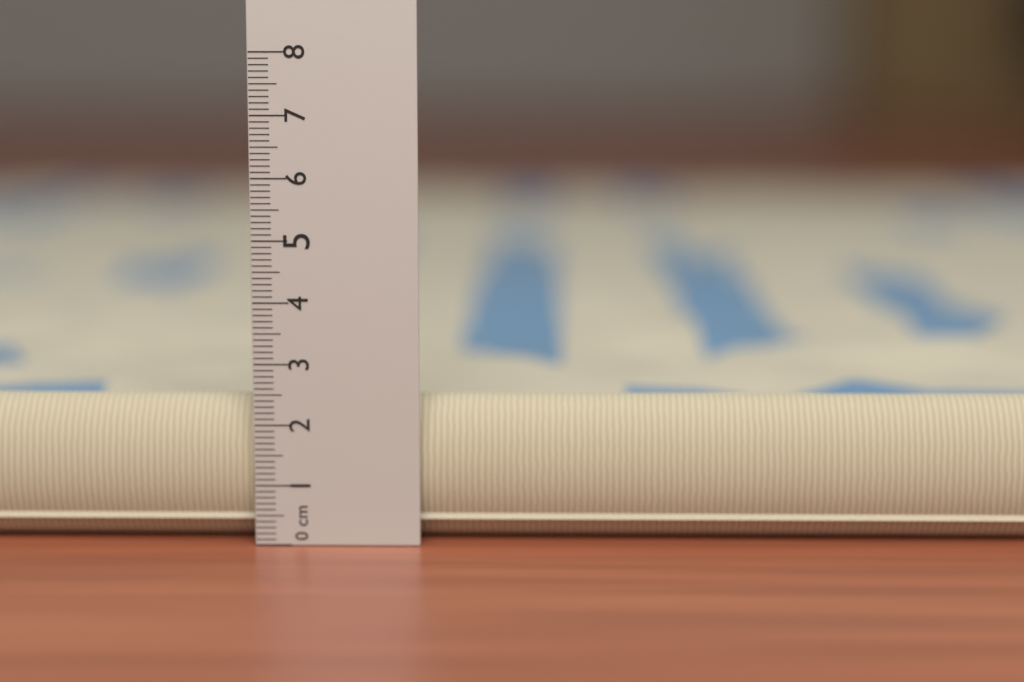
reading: 2.4 cm
